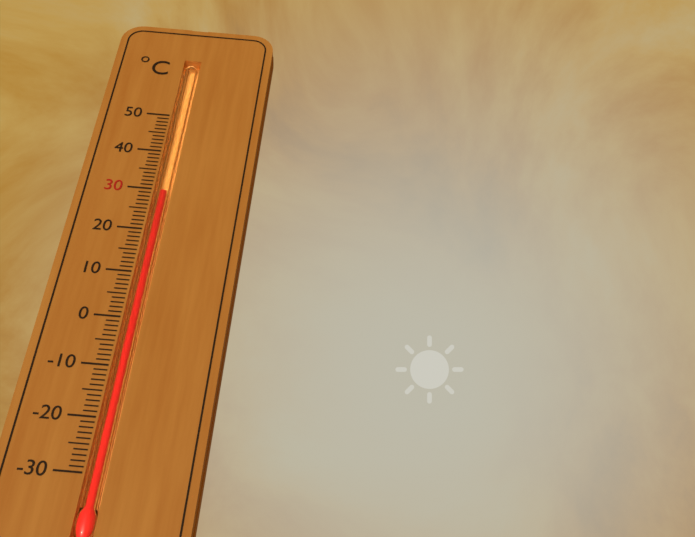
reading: 30 °C
